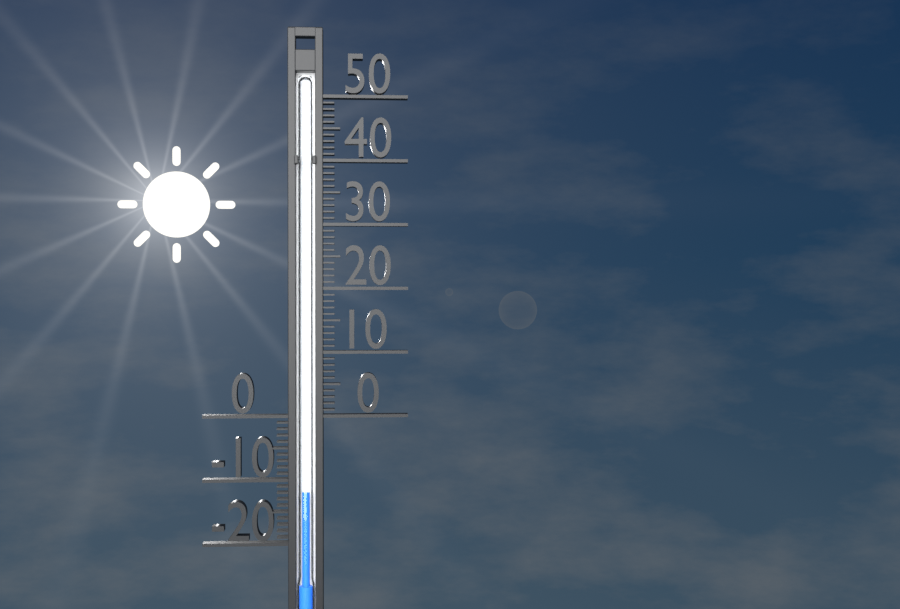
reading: -12 (no unit)
